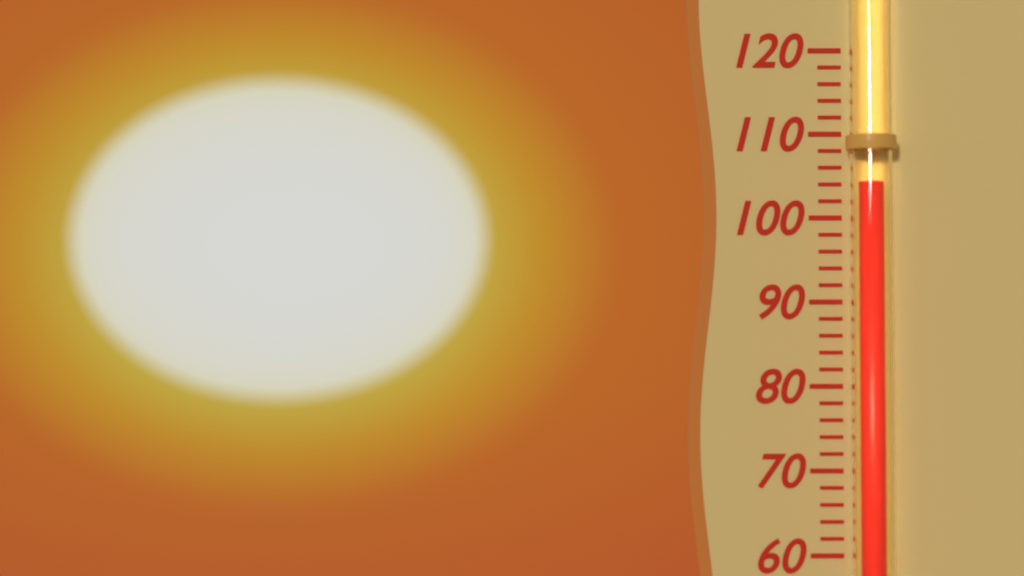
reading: 104 (no unit)
